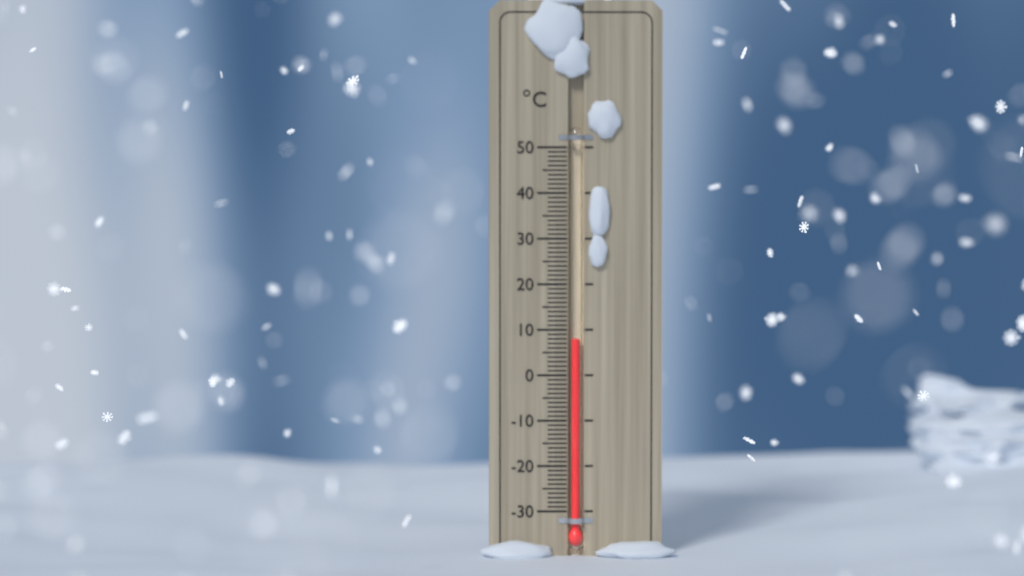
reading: 8 °C
